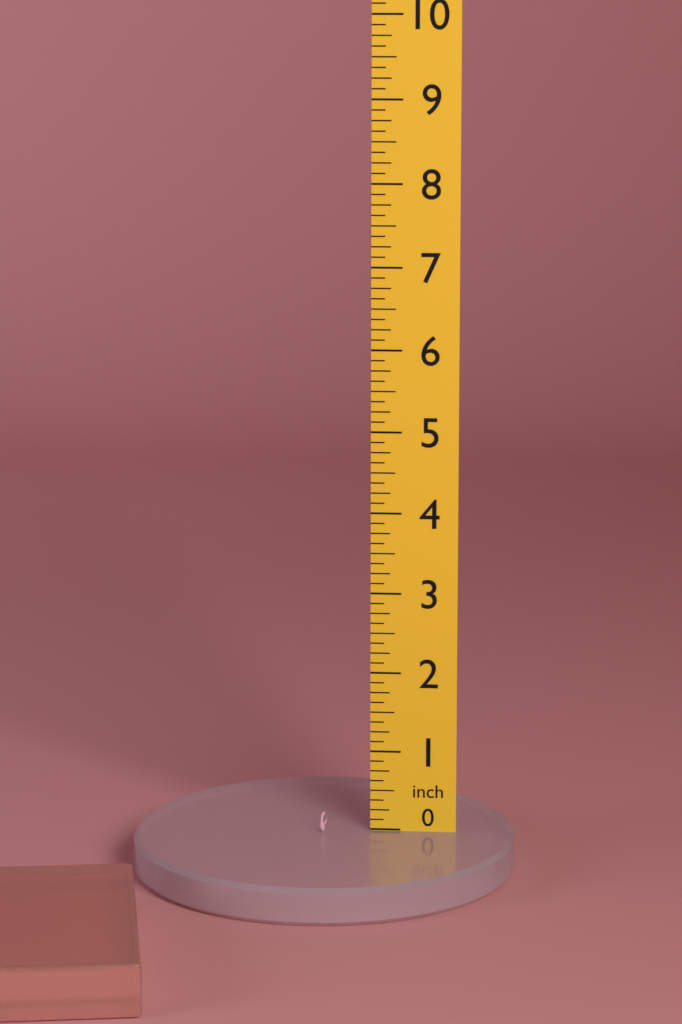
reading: 0.250 inch
